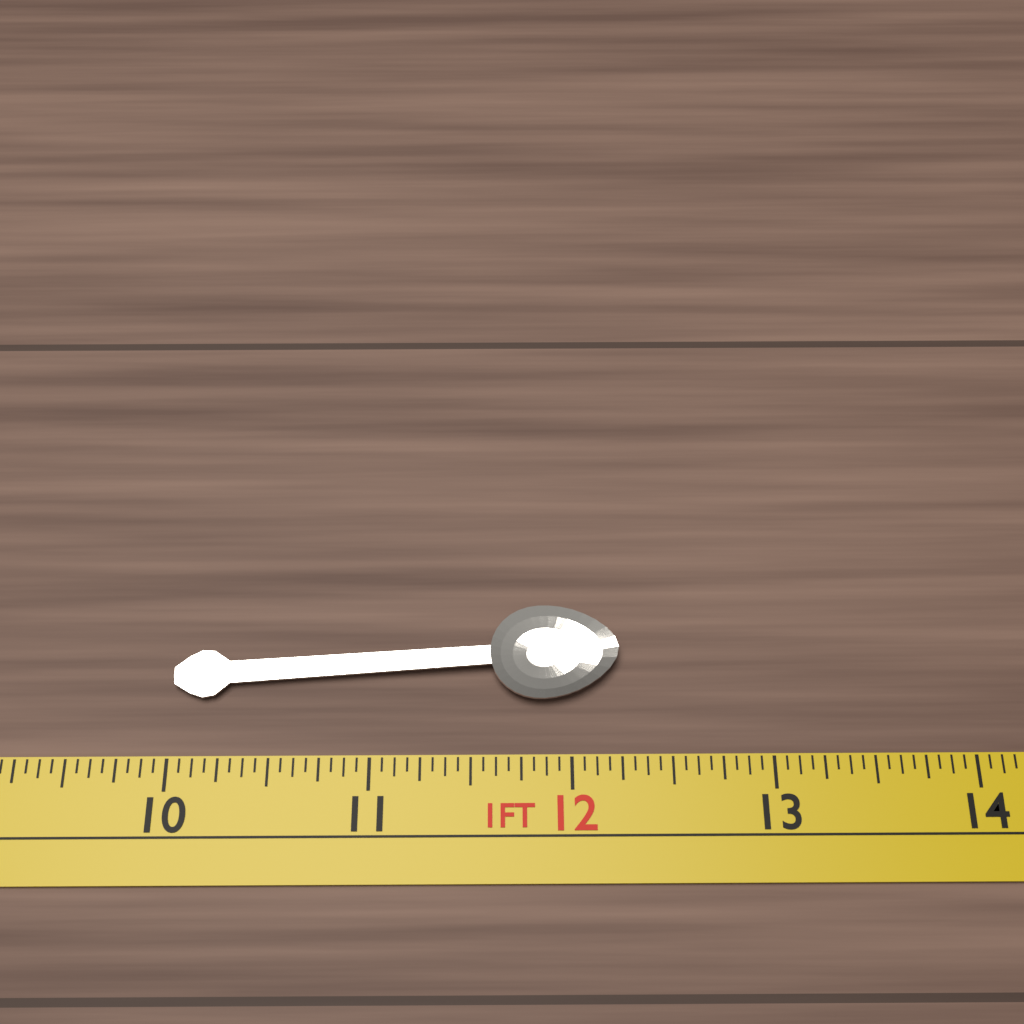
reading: 12.2500 in
